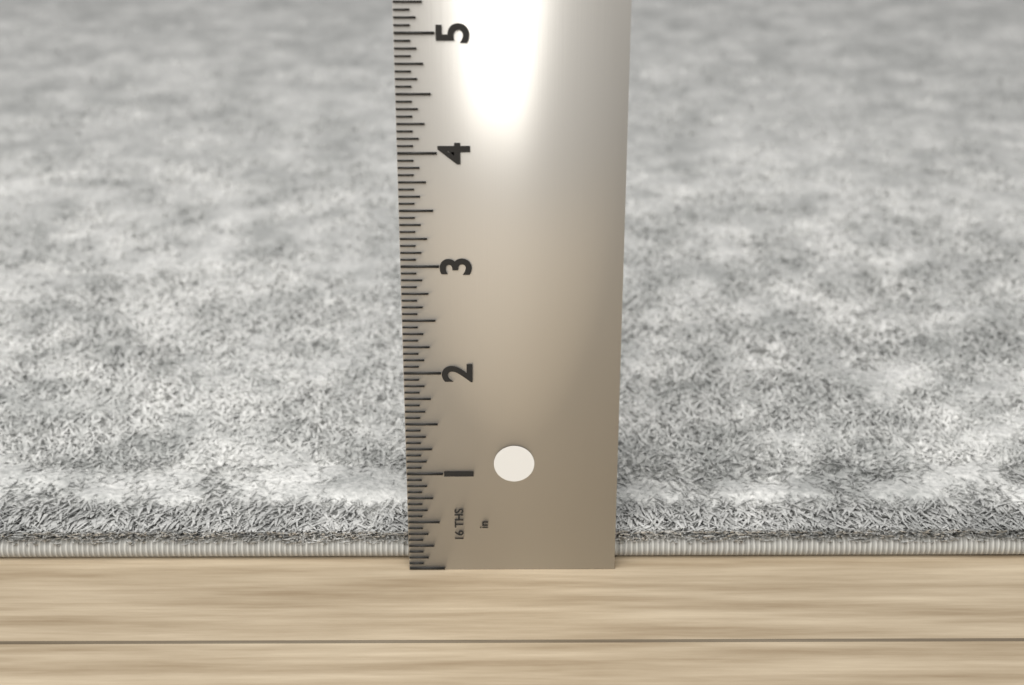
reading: 0.4375 in
